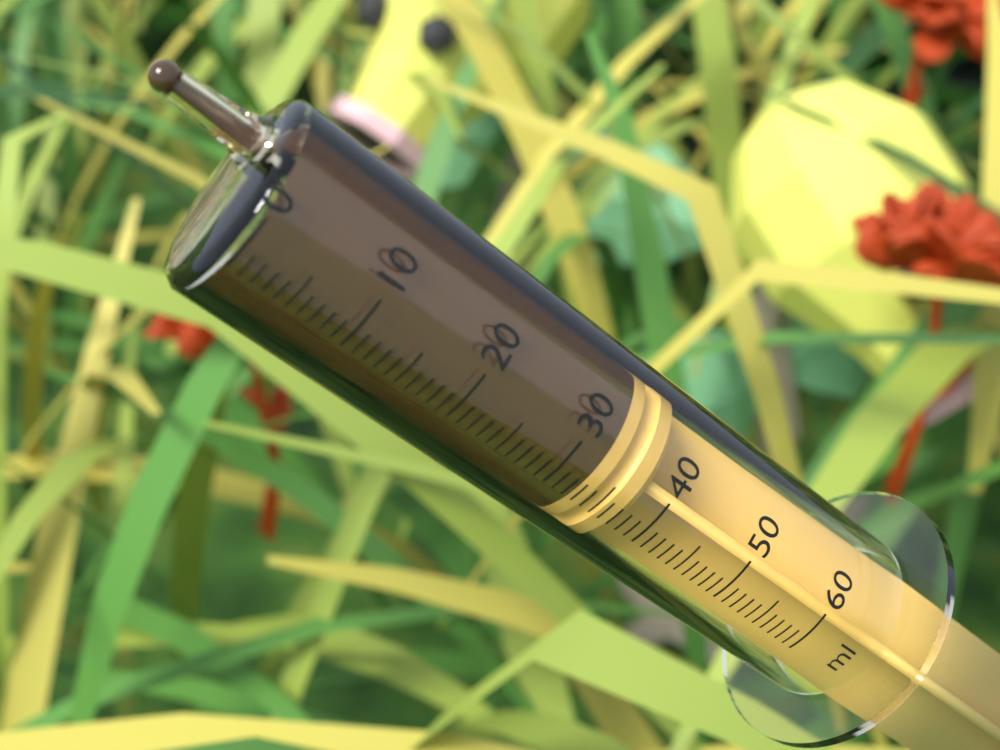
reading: 33 ml
